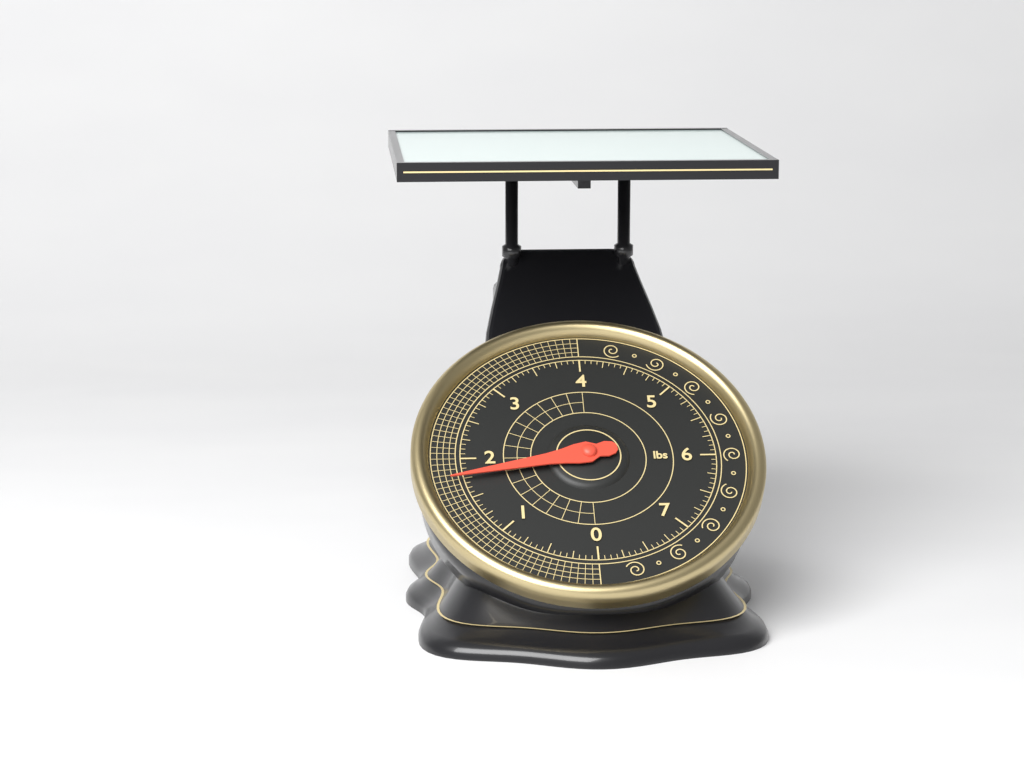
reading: 1.7500 lbs
